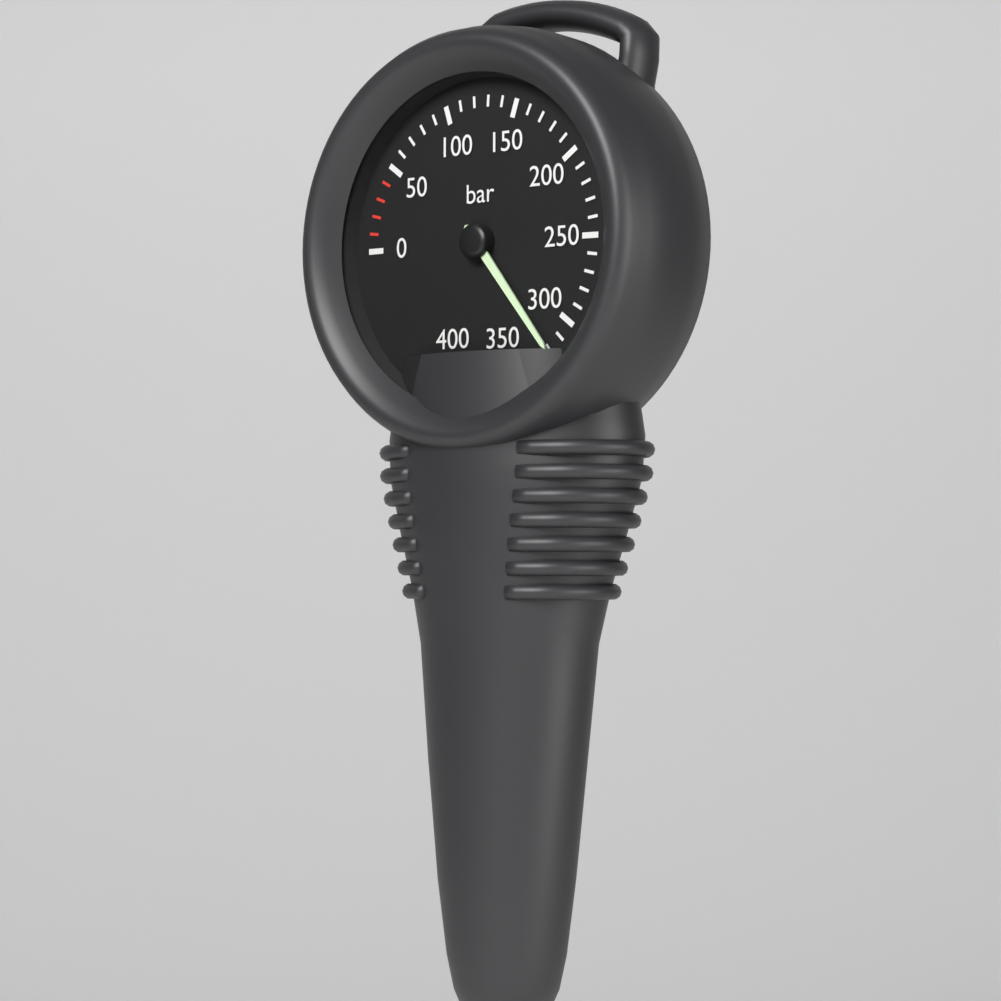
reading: 320 bar
